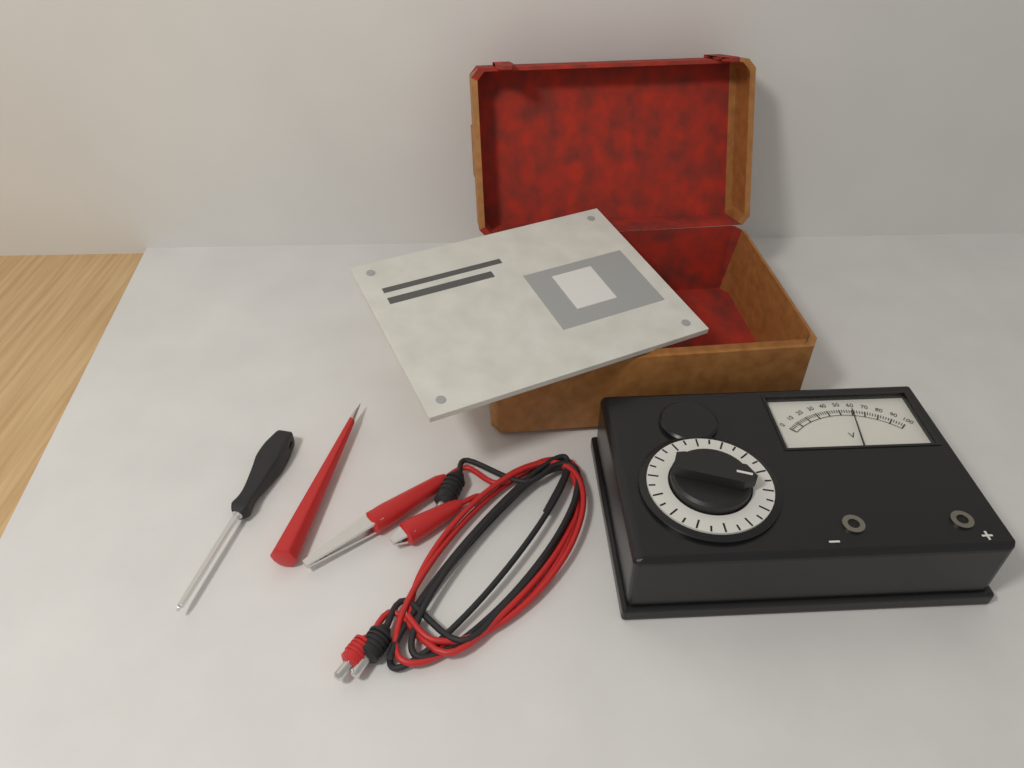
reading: 60 V
